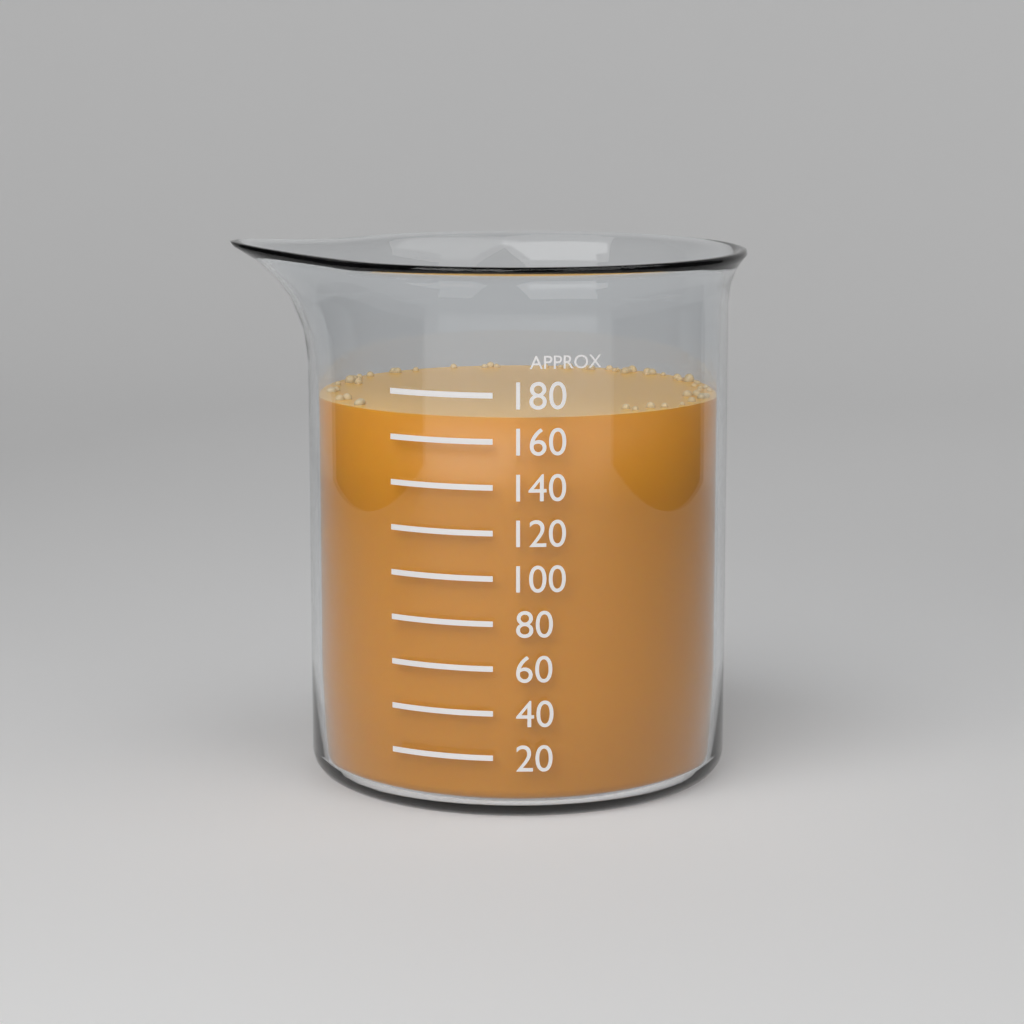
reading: 170 (no unit)
